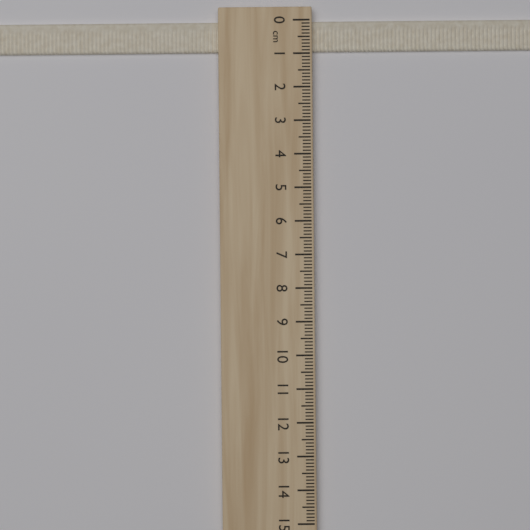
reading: 0.9 cm
